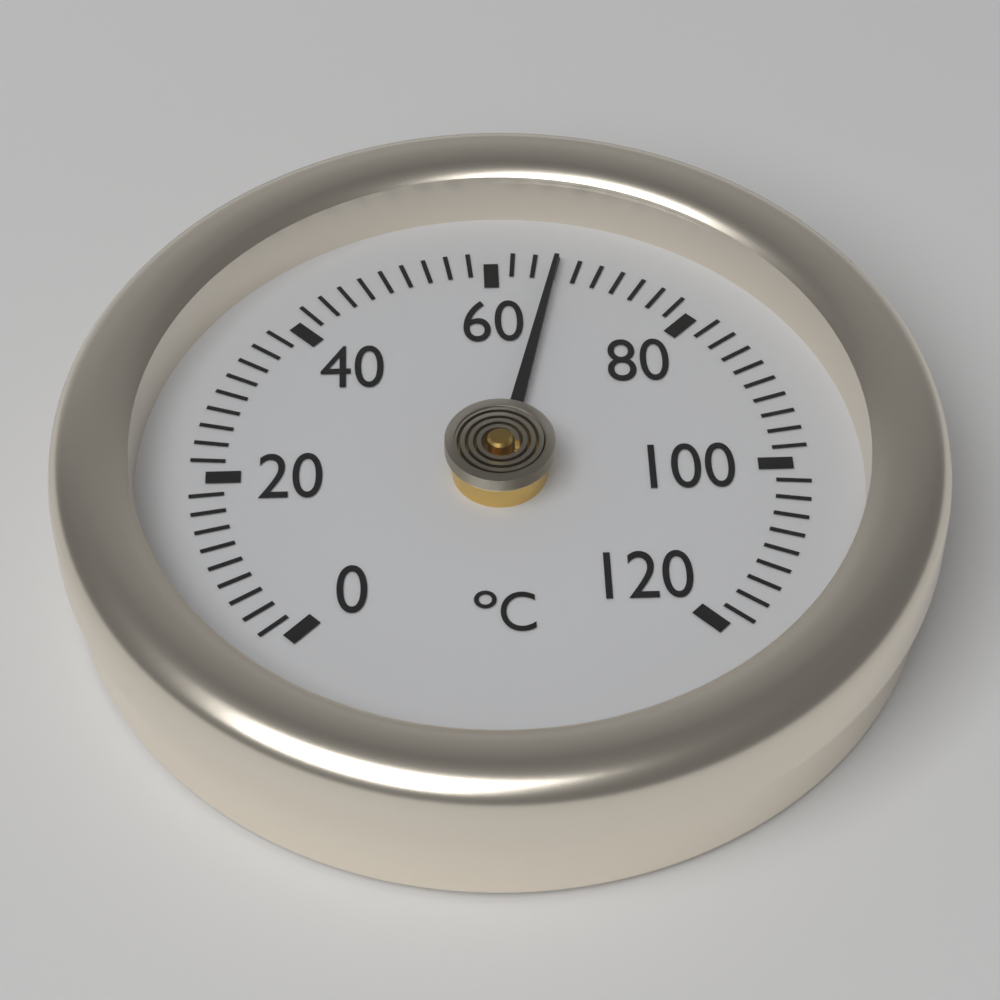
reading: 66 °C
